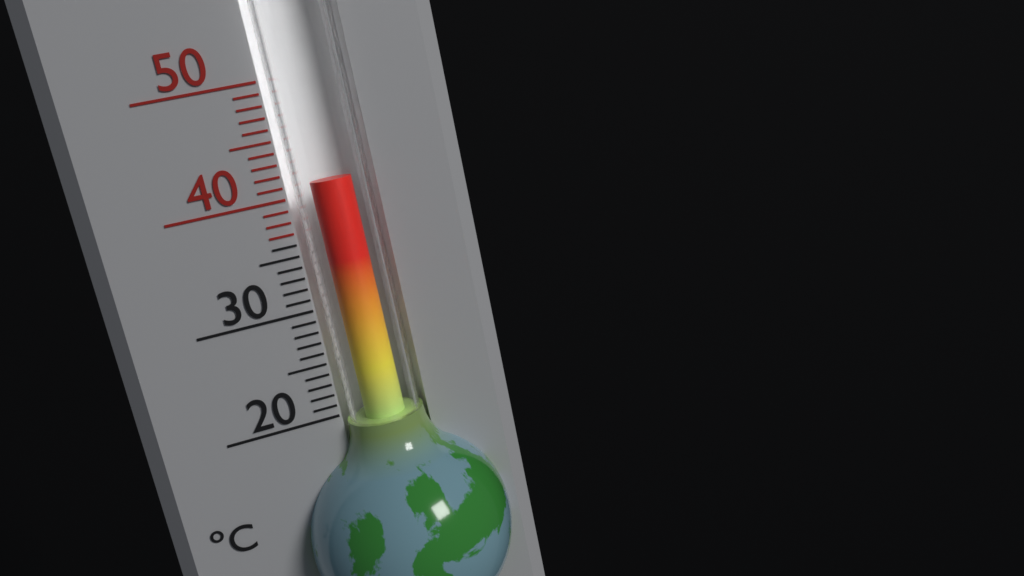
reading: 41 °C
